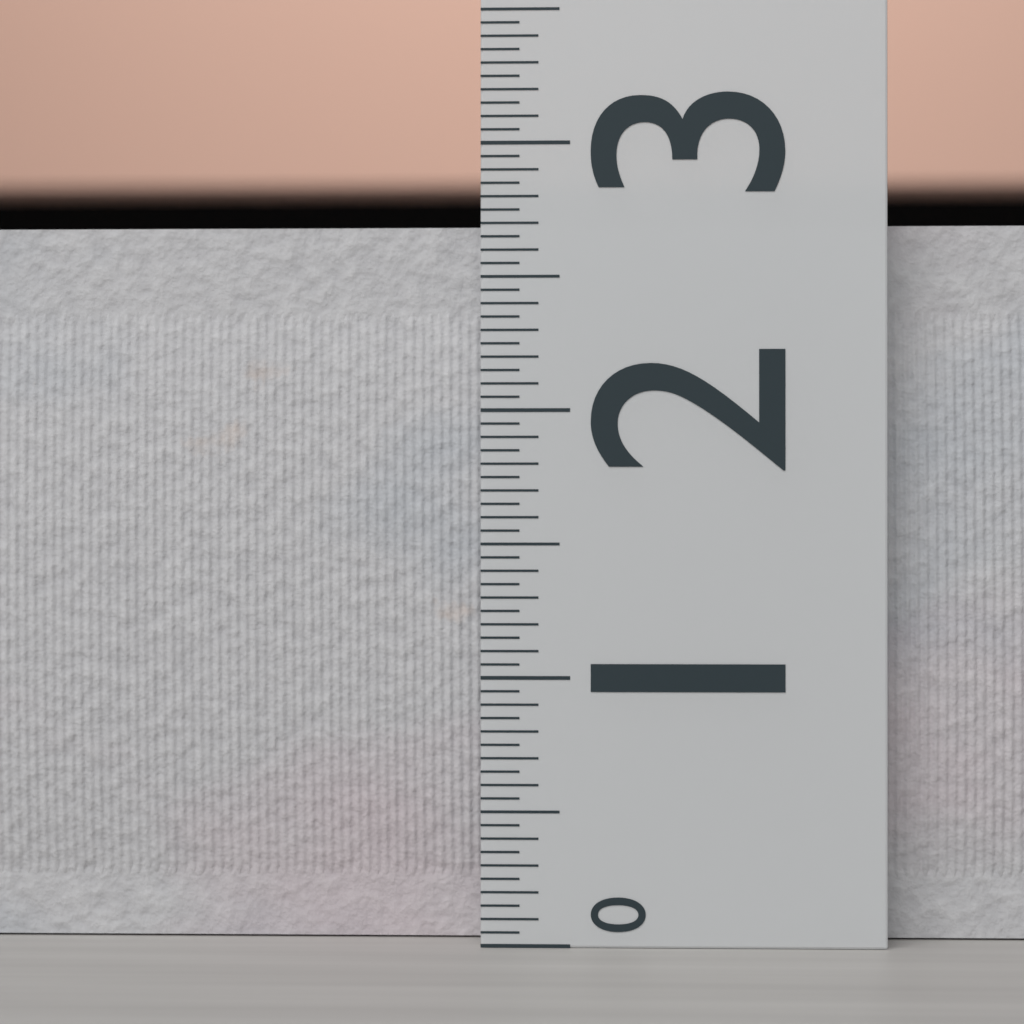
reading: 2.75 (no unit)
